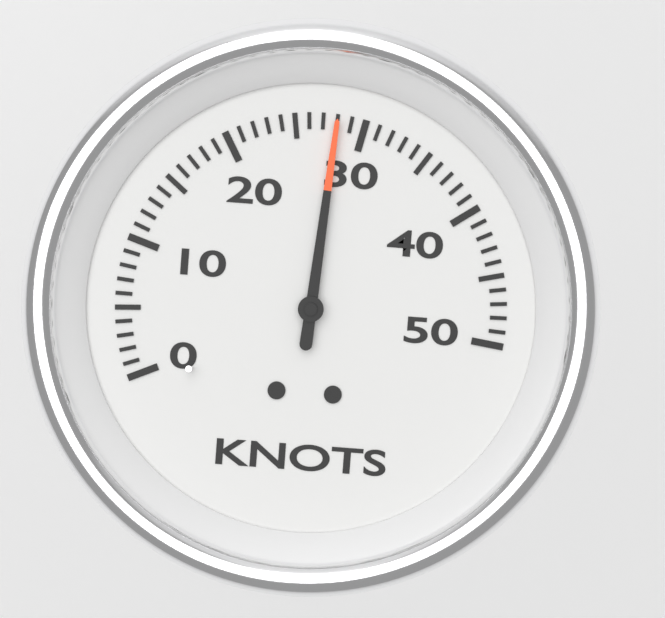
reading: 28 knots
